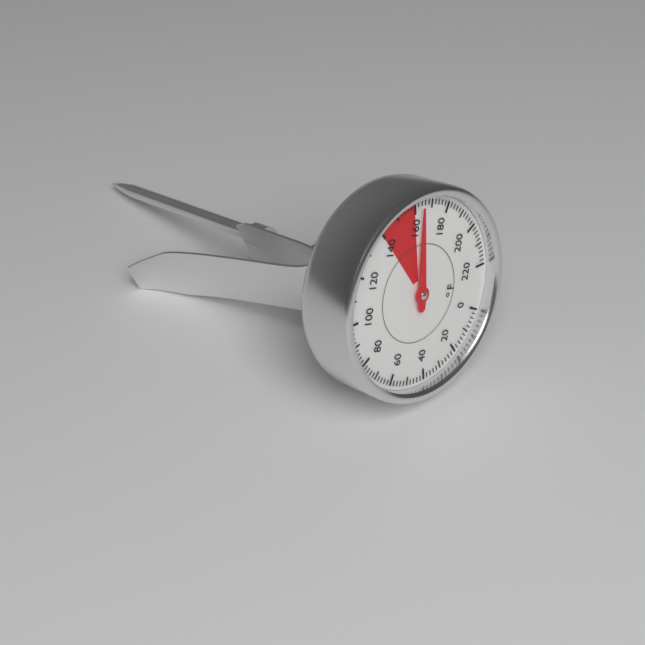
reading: 164 °F
